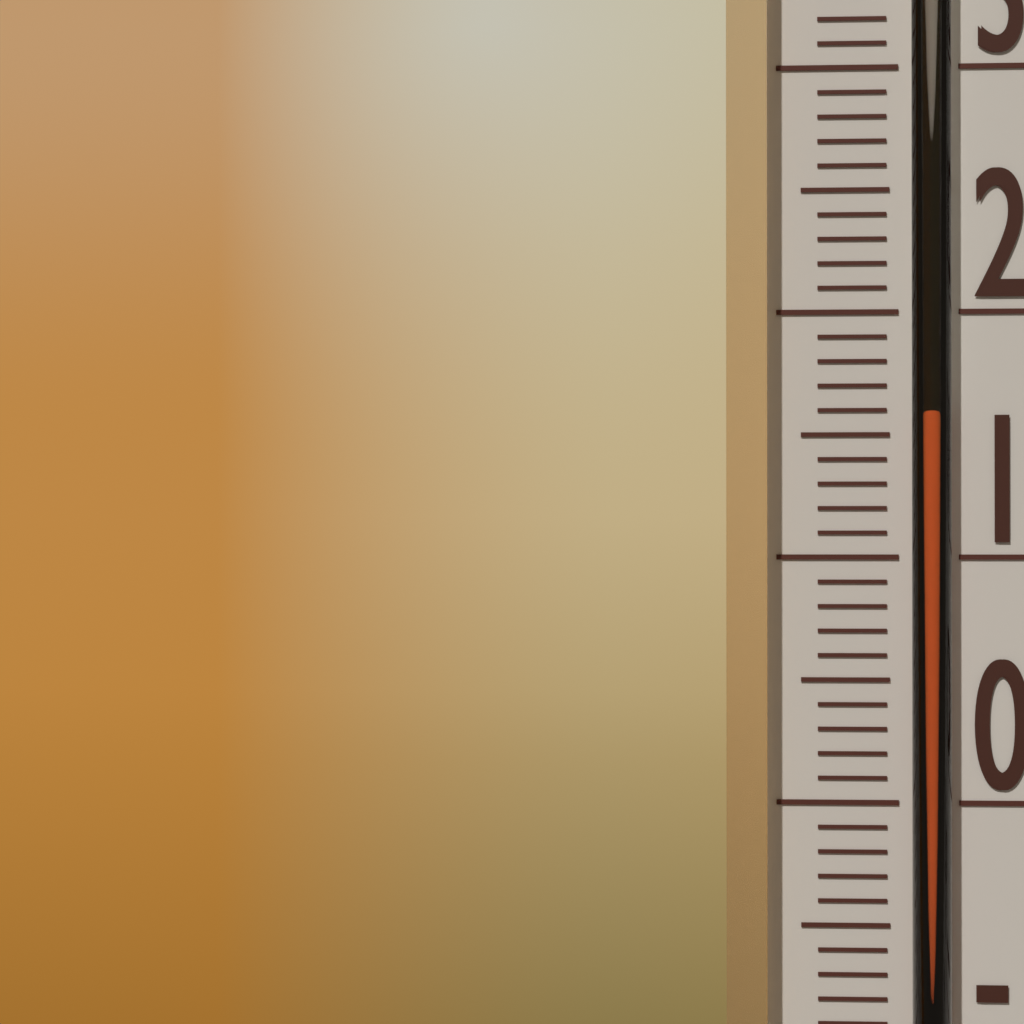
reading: 16 °C
